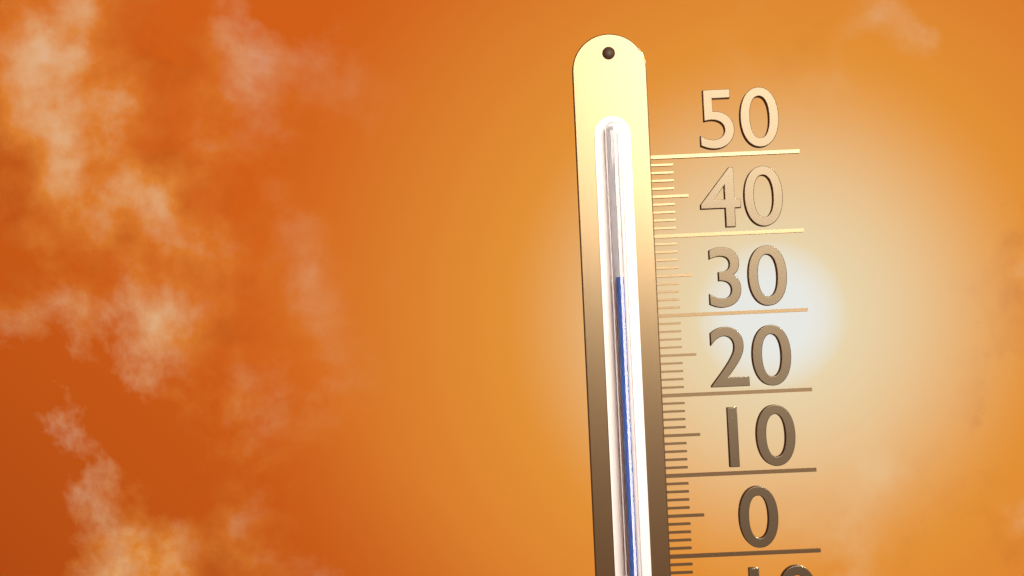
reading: 35 (no unit)
